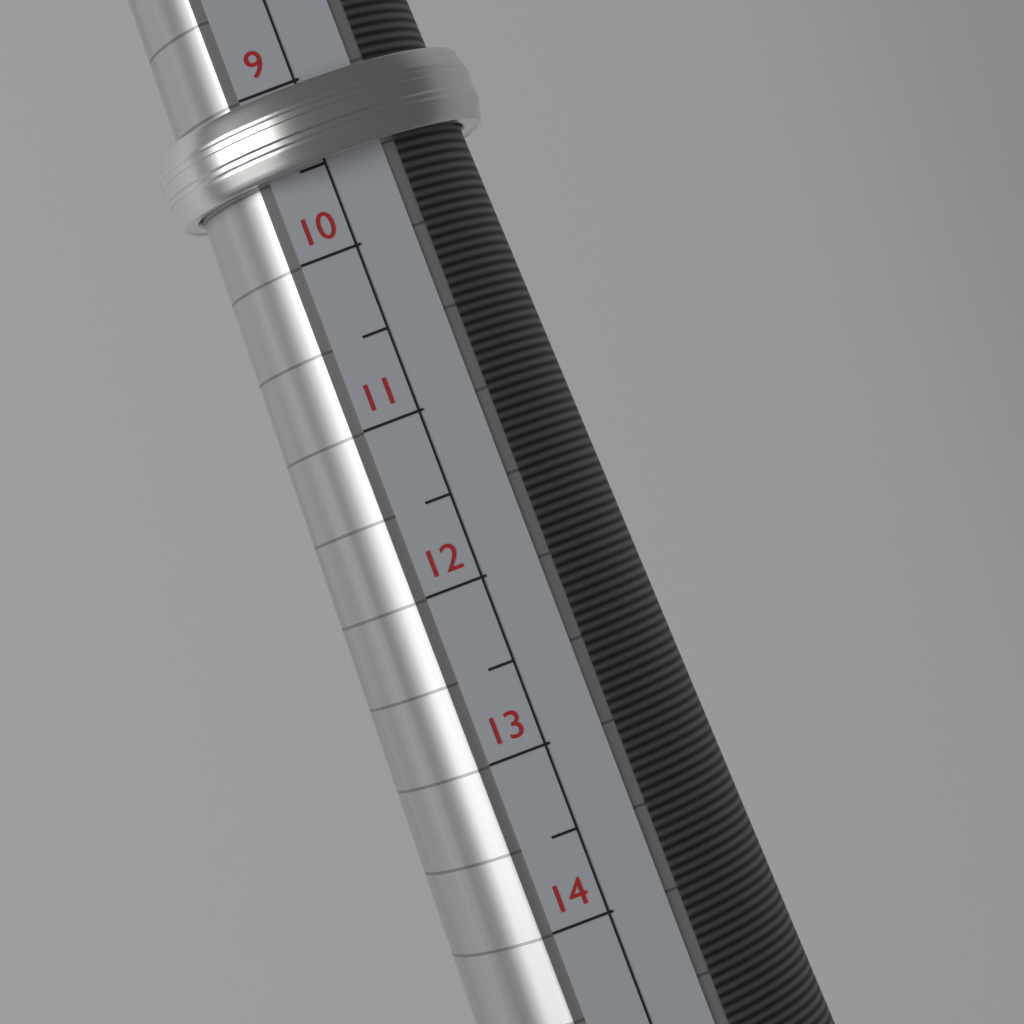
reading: 9.5 (no unit)
